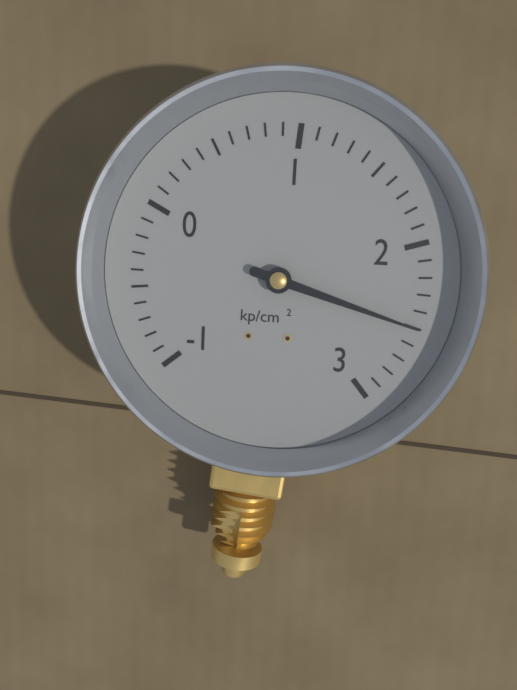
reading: 2.5 kp/cm²
